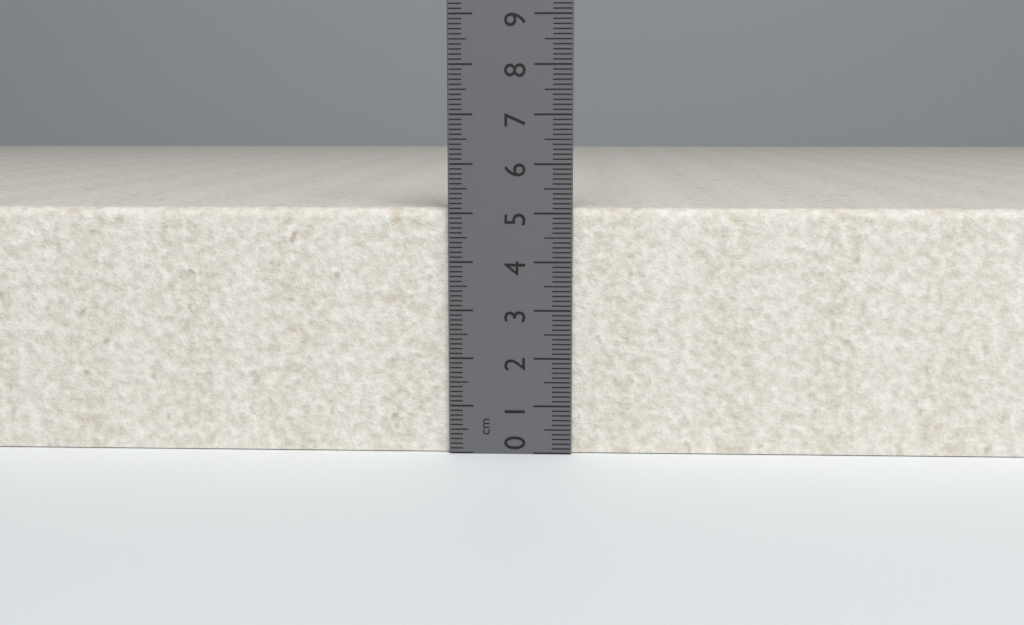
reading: 5.1 cm
